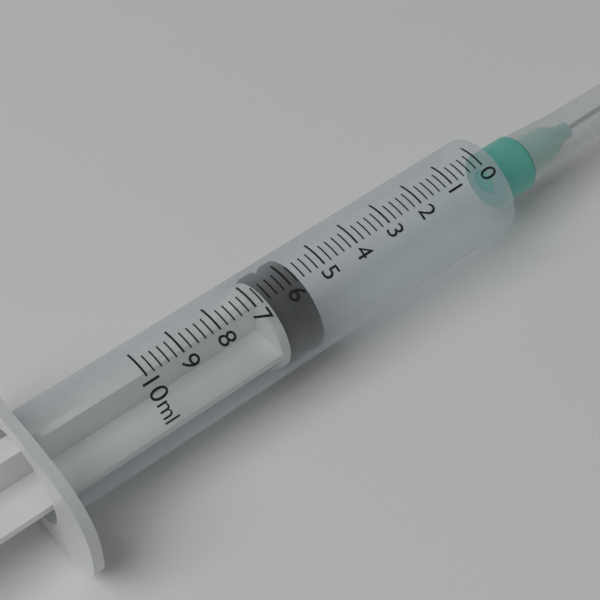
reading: 5.6 ml
